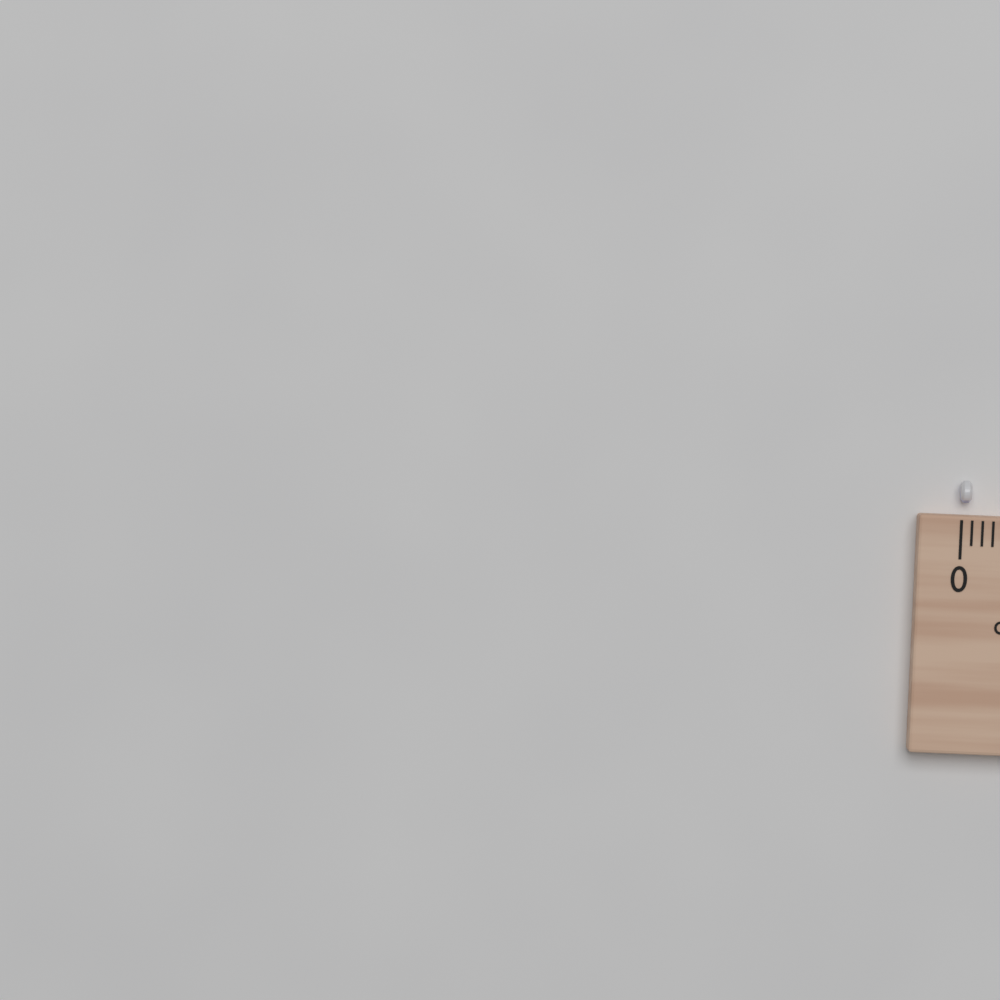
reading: 0.1 cm
